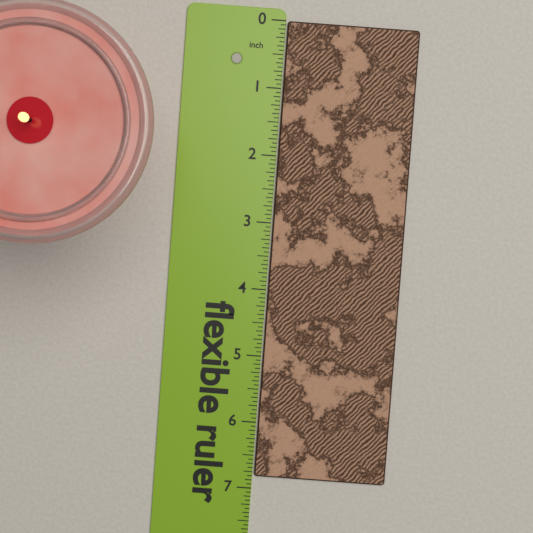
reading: 6.8125 in
